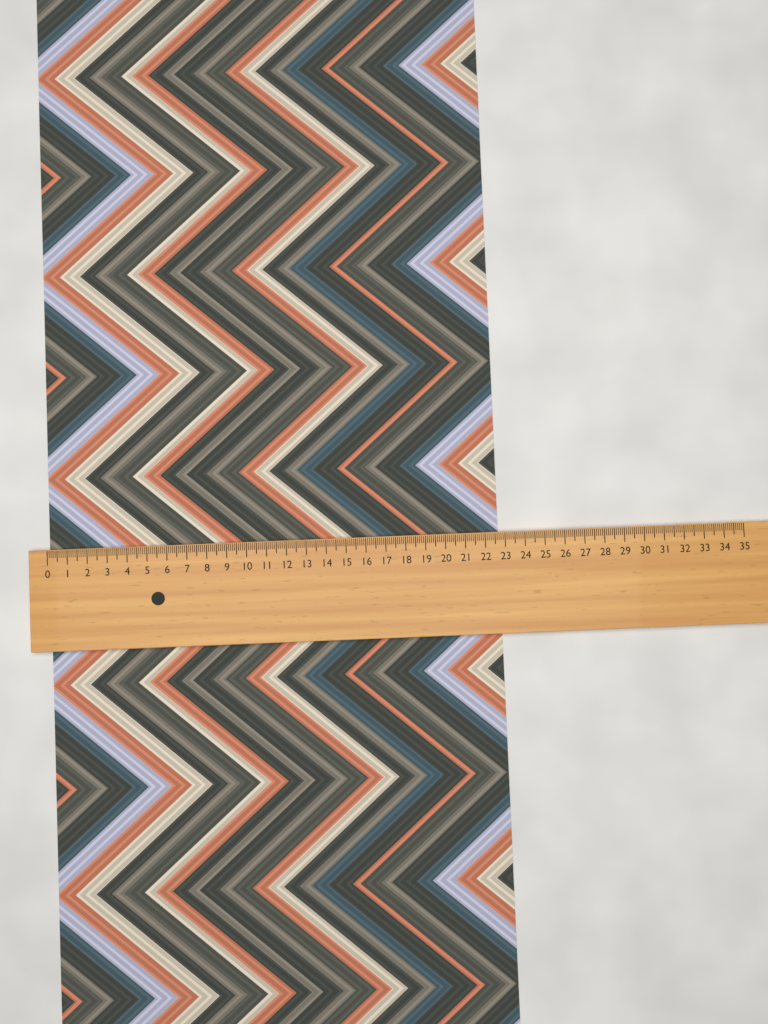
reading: 22.7 (no unit)
